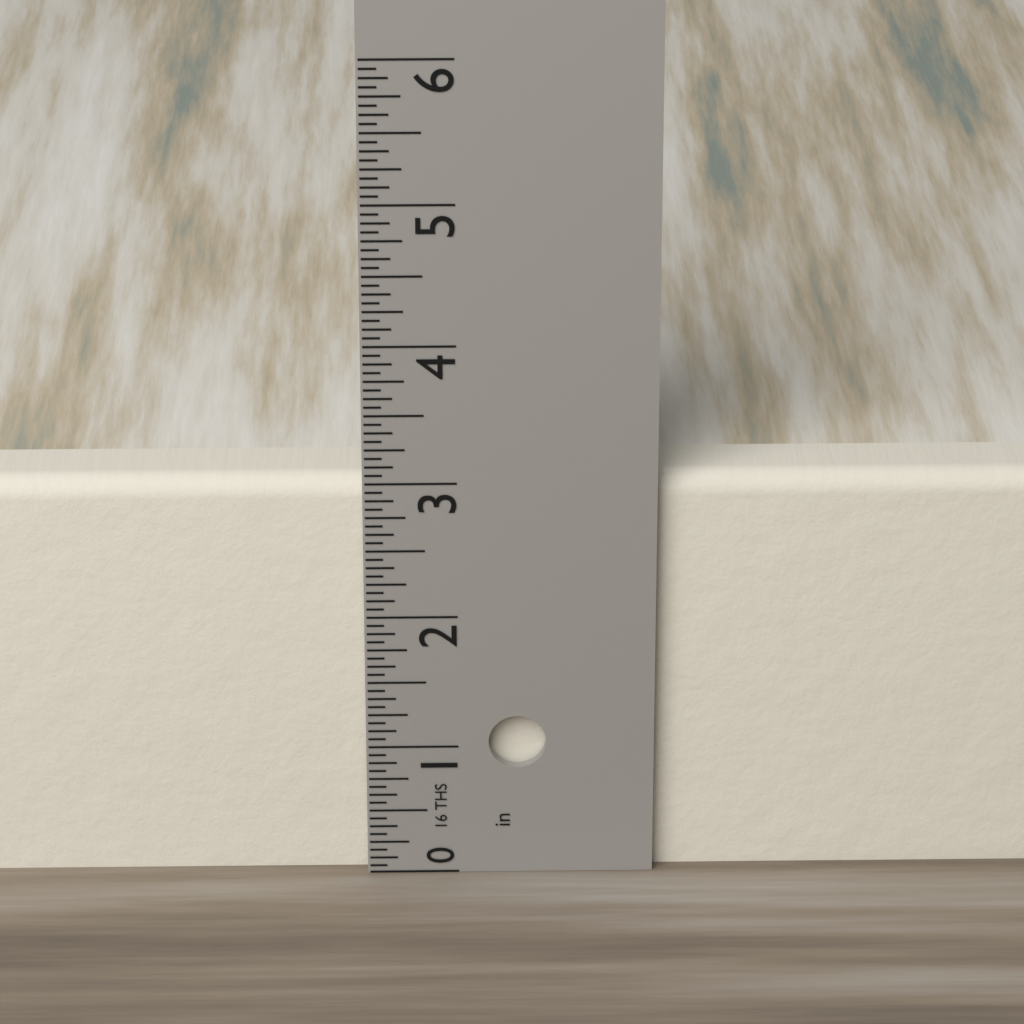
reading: 3.0000 in
